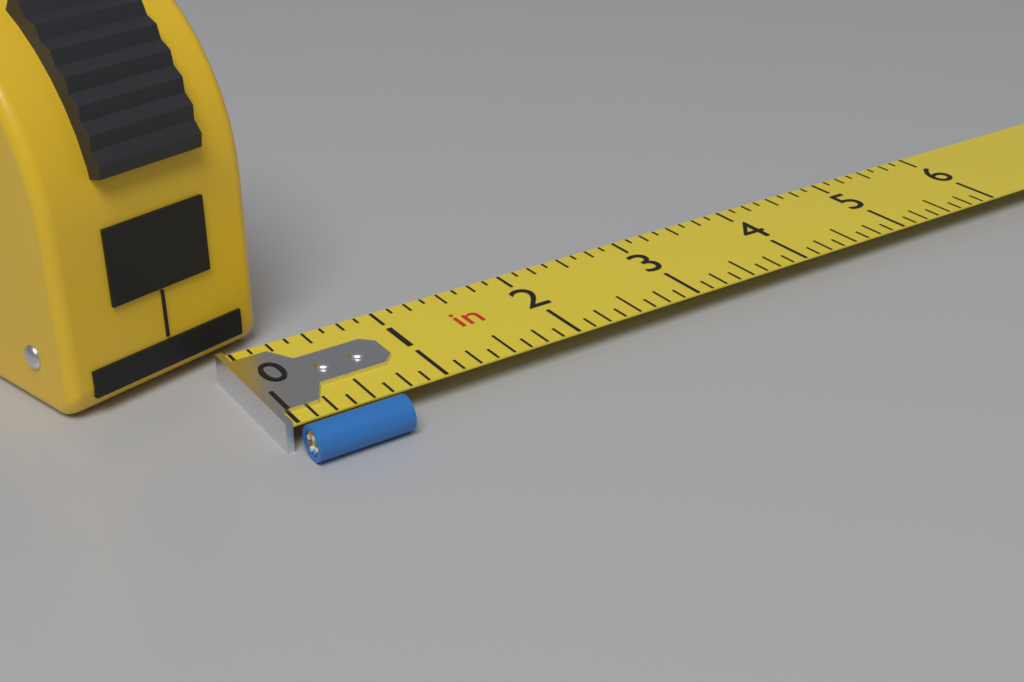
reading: 0.625 in
